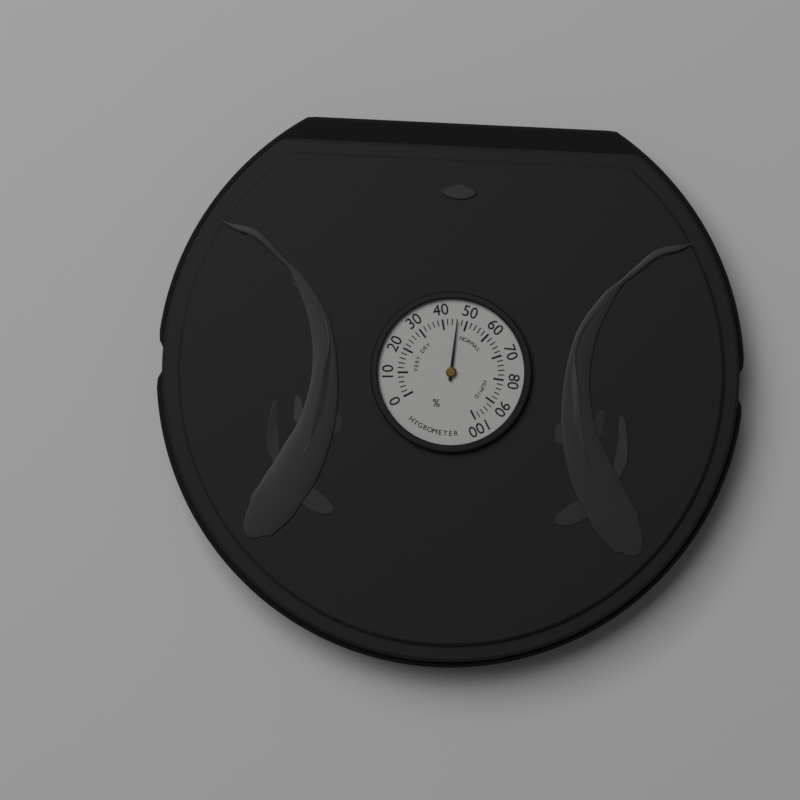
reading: 46 %
